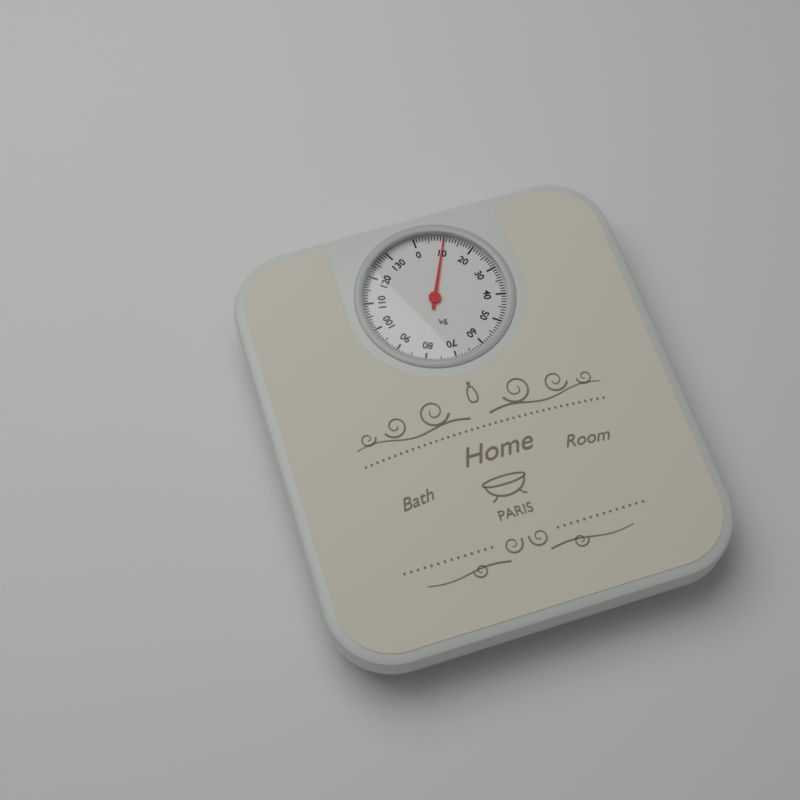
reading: 10 kg
